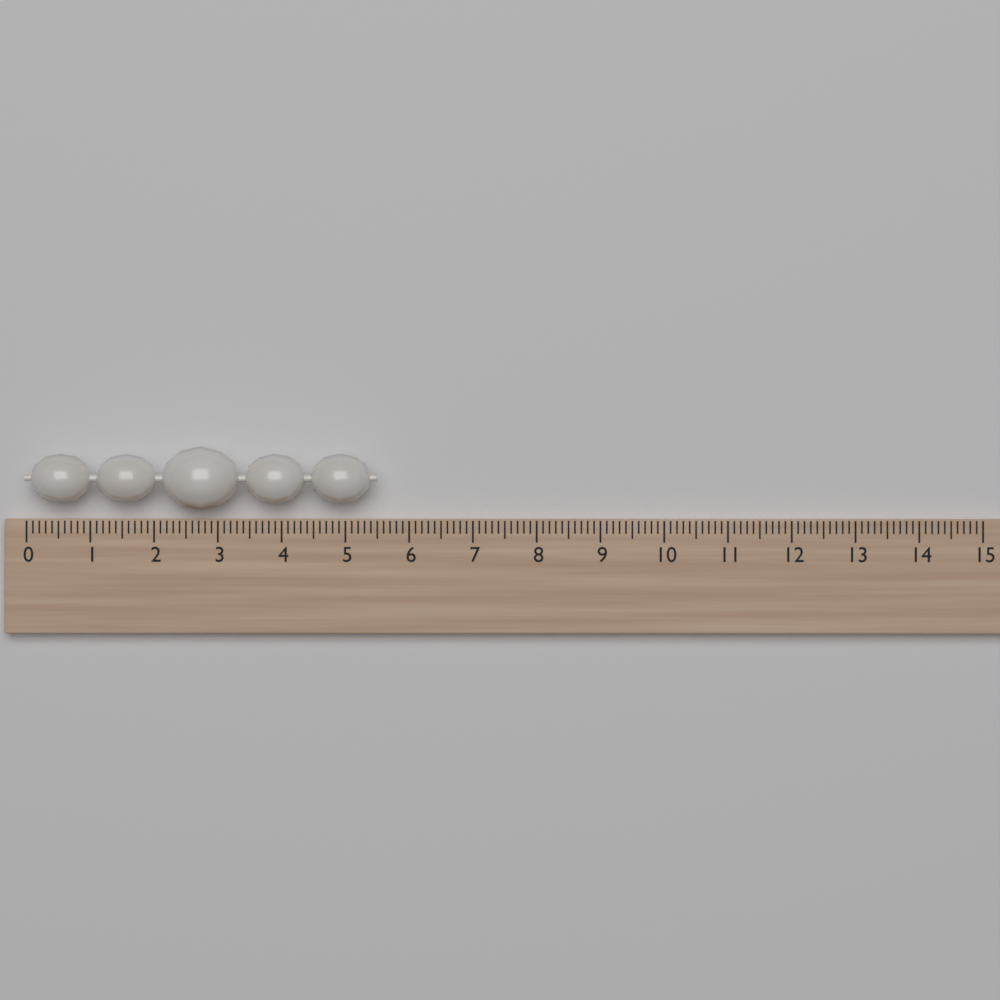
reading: 5.5 (no unit)
